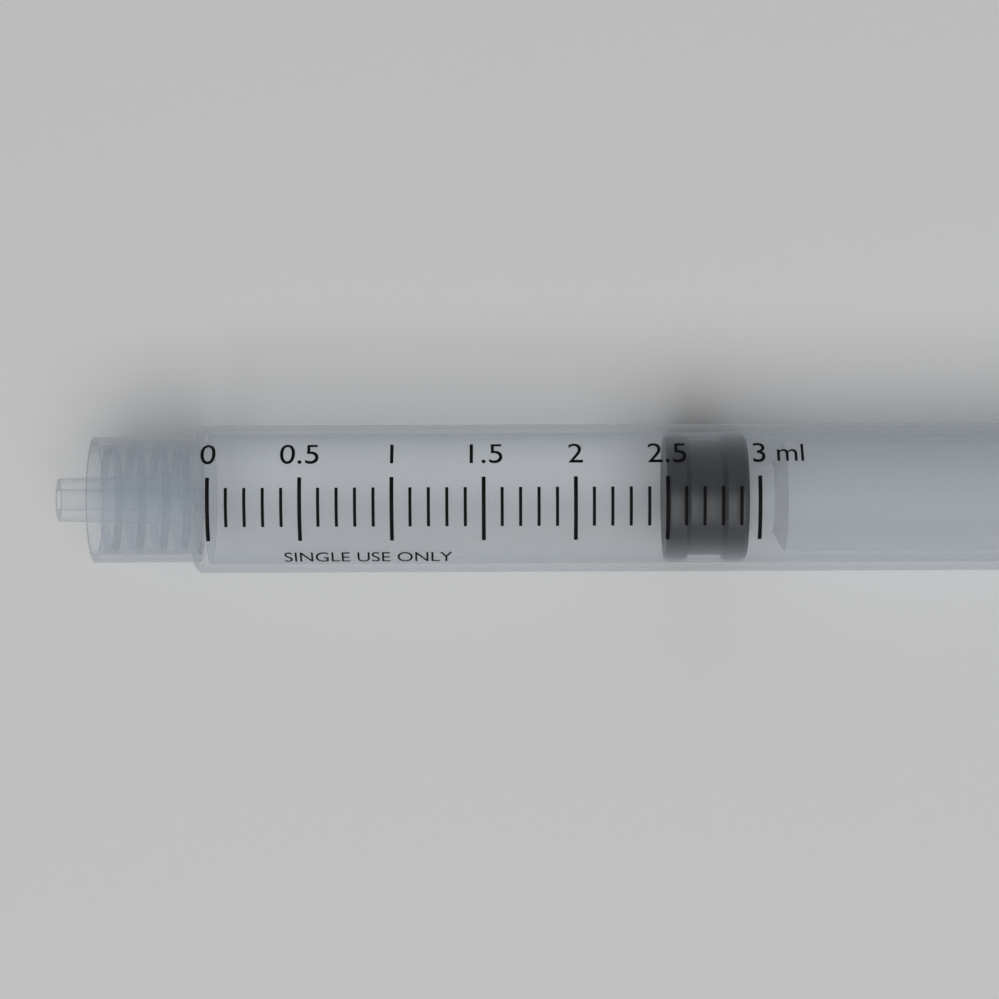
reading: 2.5 ml
